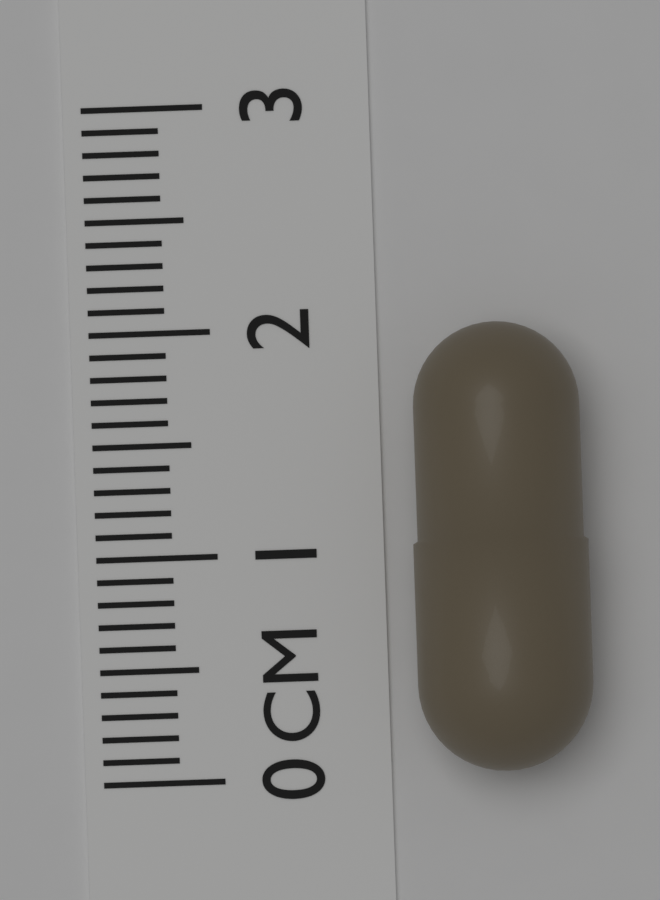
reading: 2.0 cm
